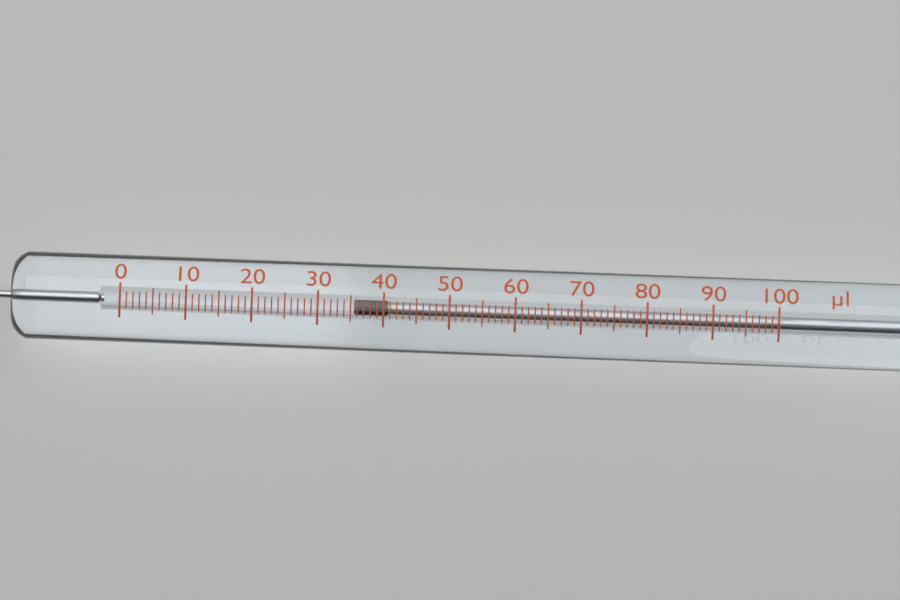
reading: 36 µl
